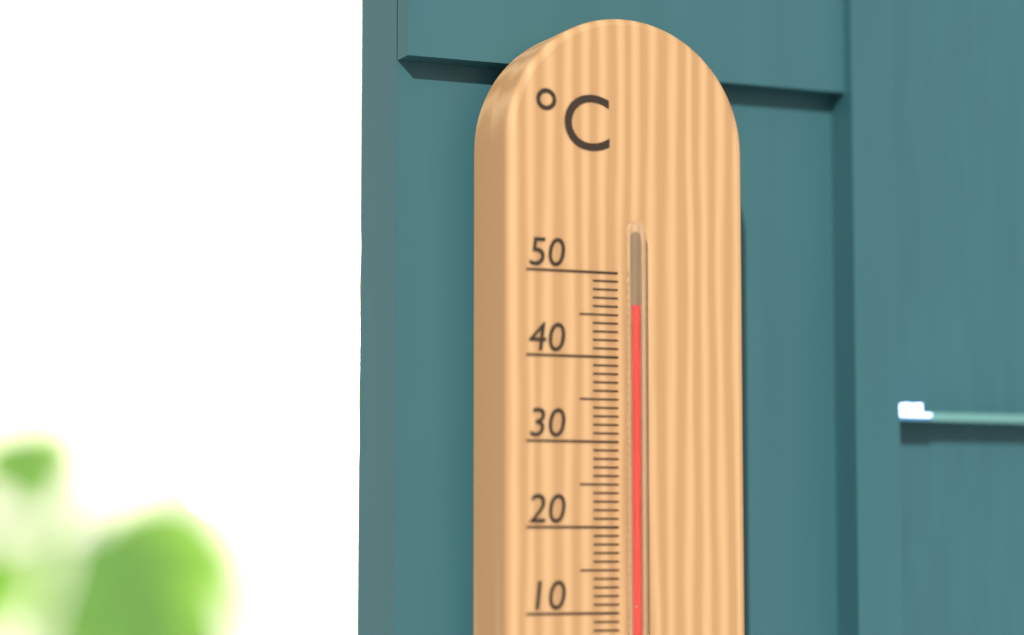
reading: 46 °C
